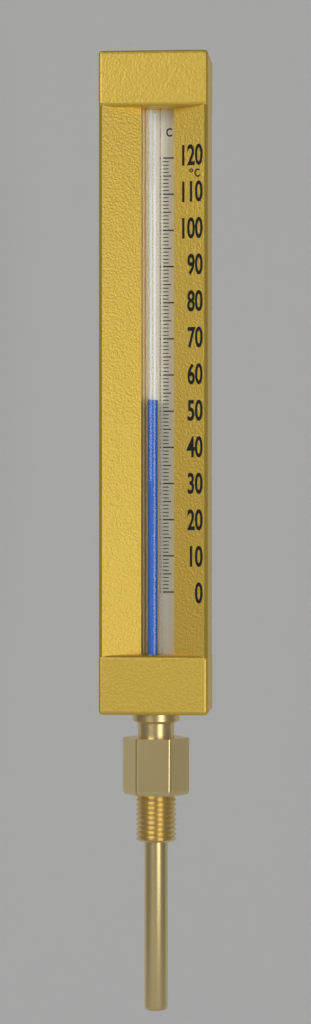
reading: 53 °C
